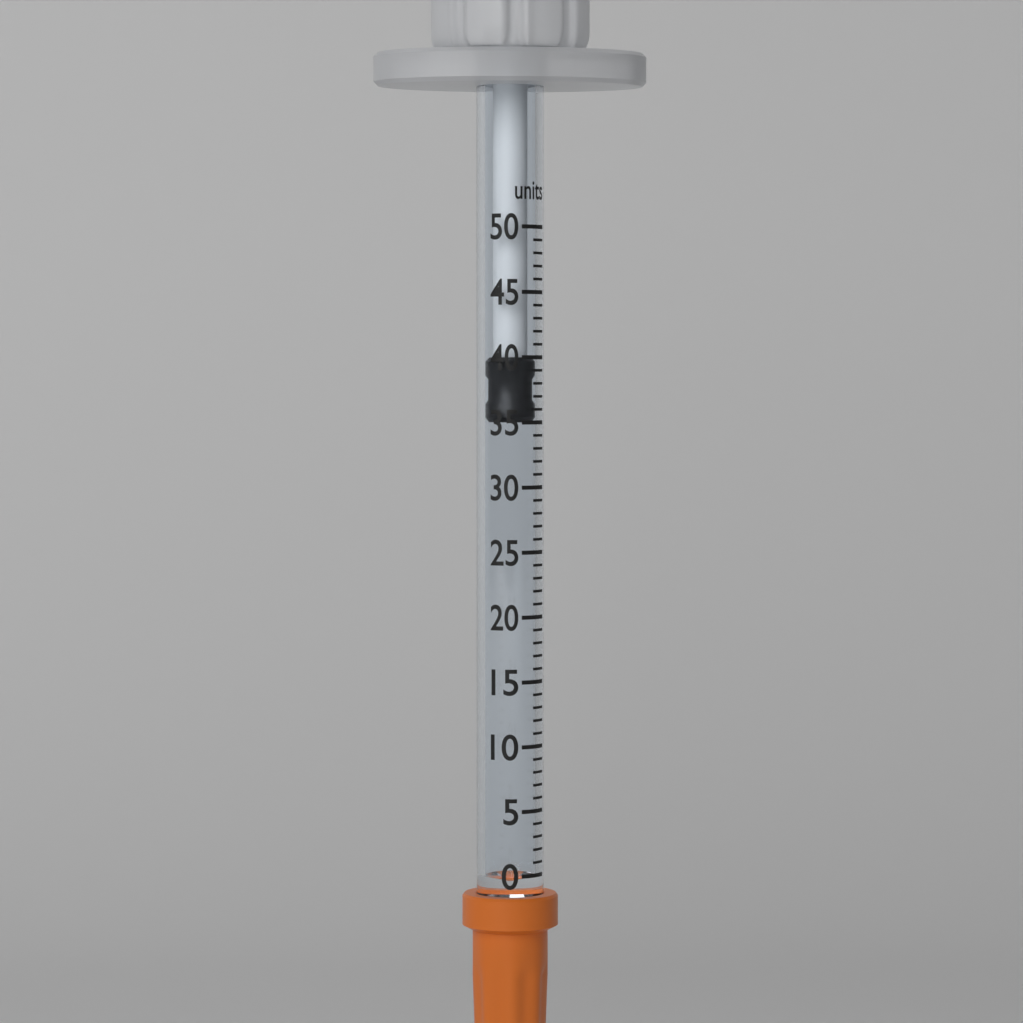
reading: 35 units
